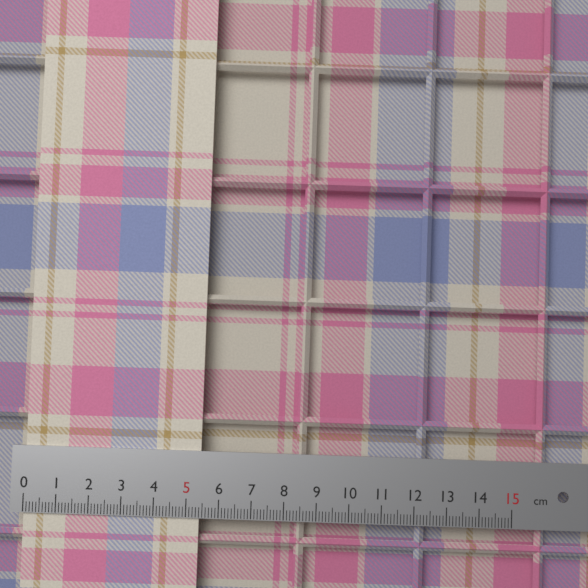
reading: 5.4 cm
